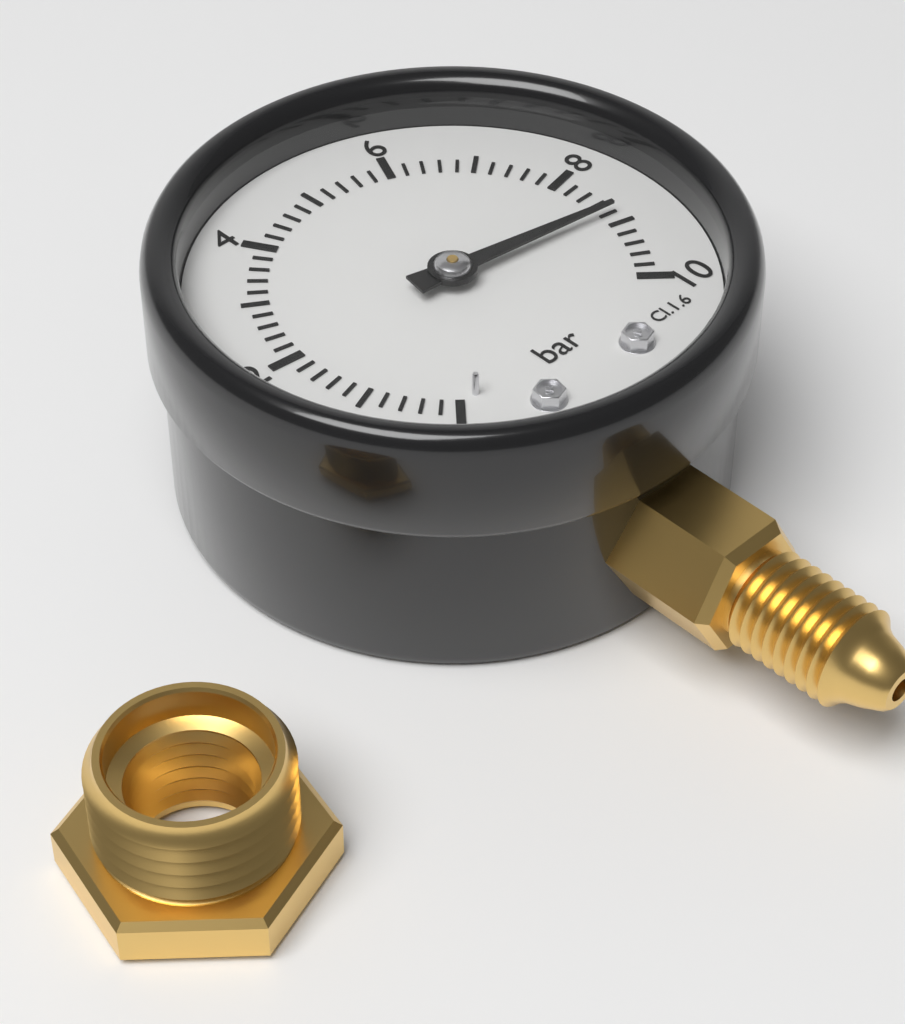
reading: 8.8 bar
